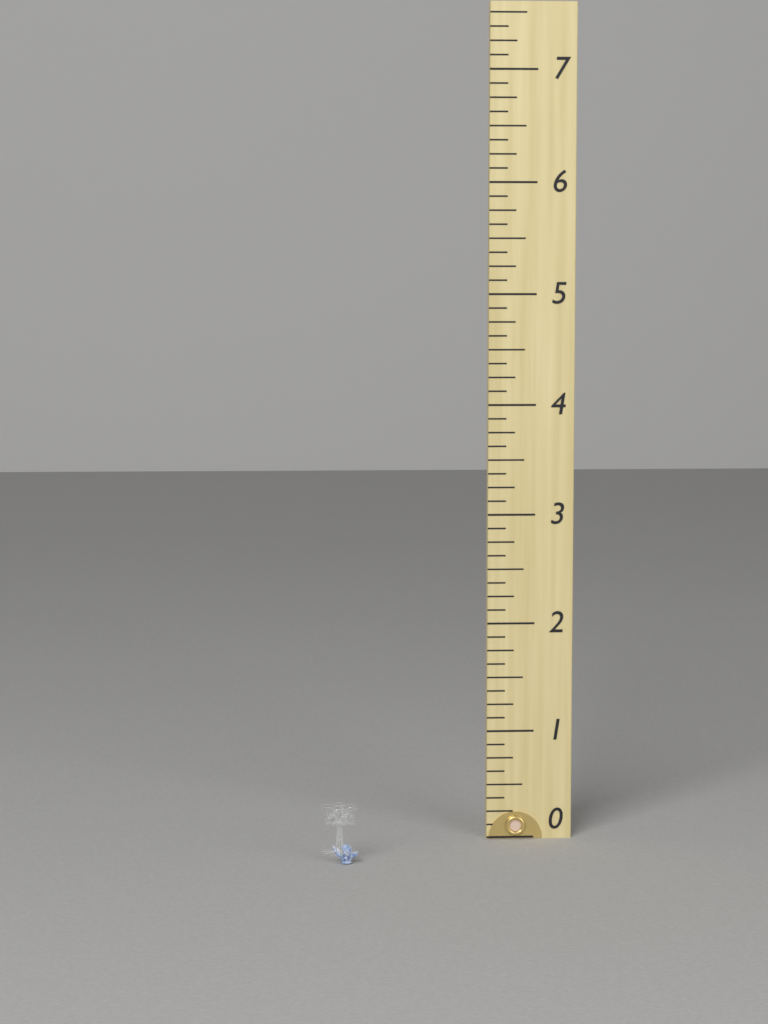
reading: 0.500 (no unit)
